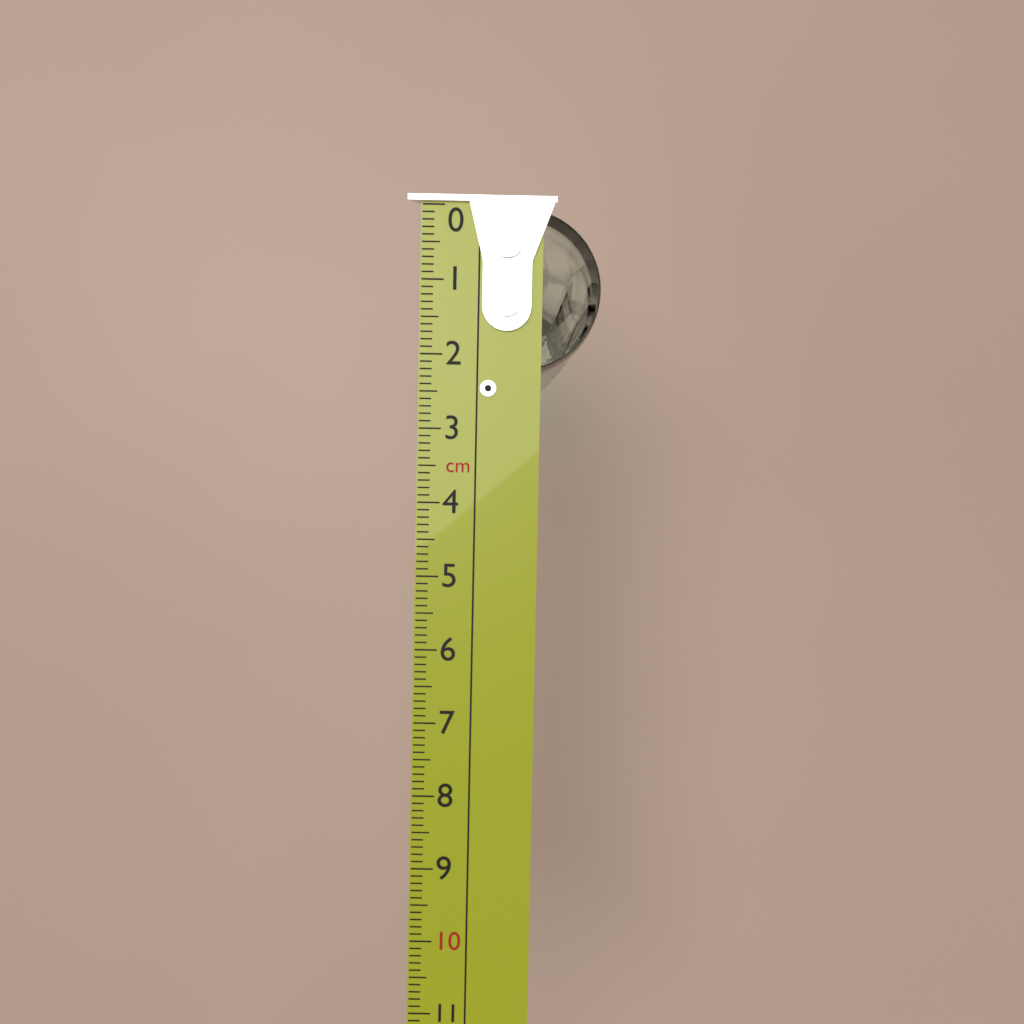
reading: 2.2 cm
